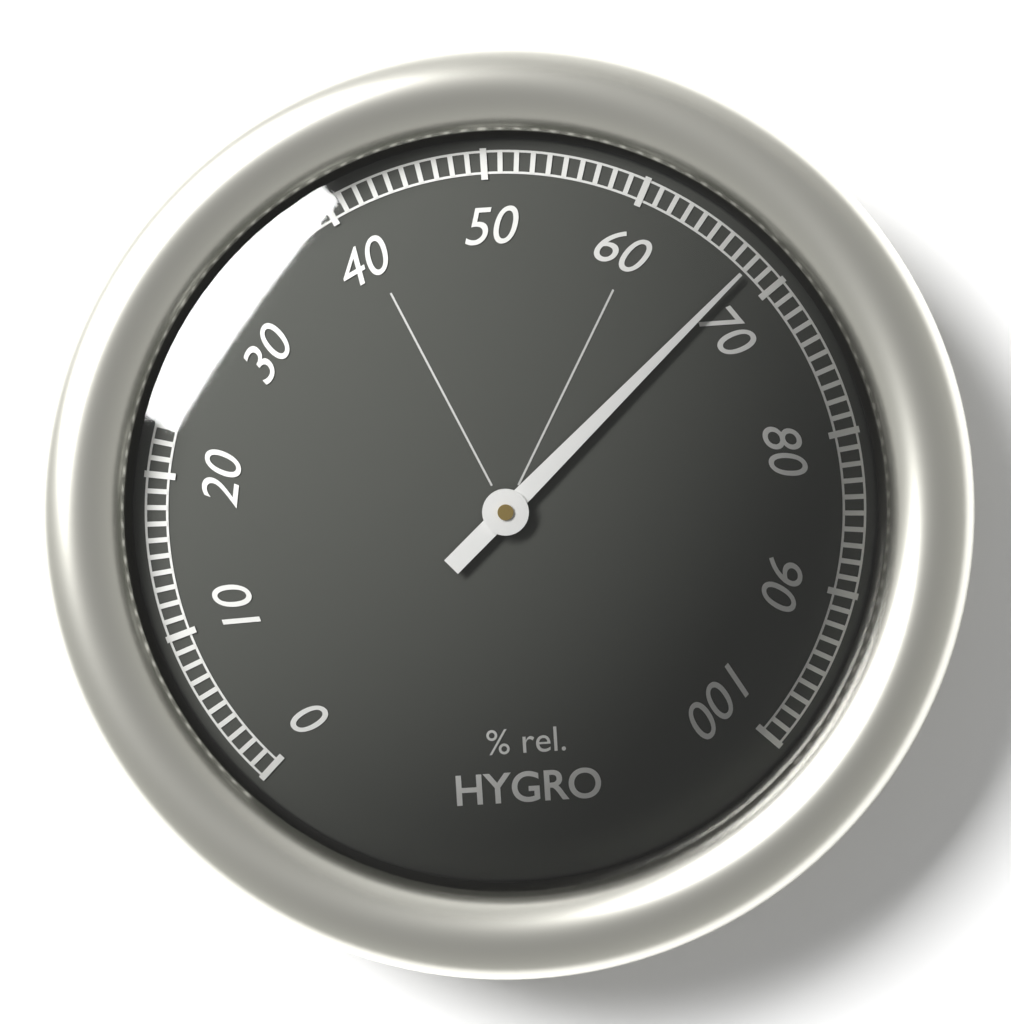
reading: 68 %
